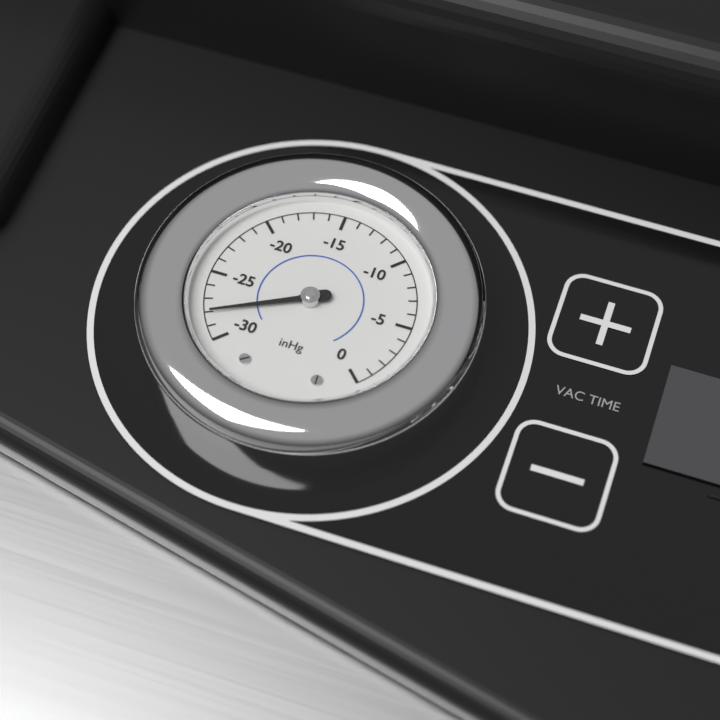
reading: -28 inHg
